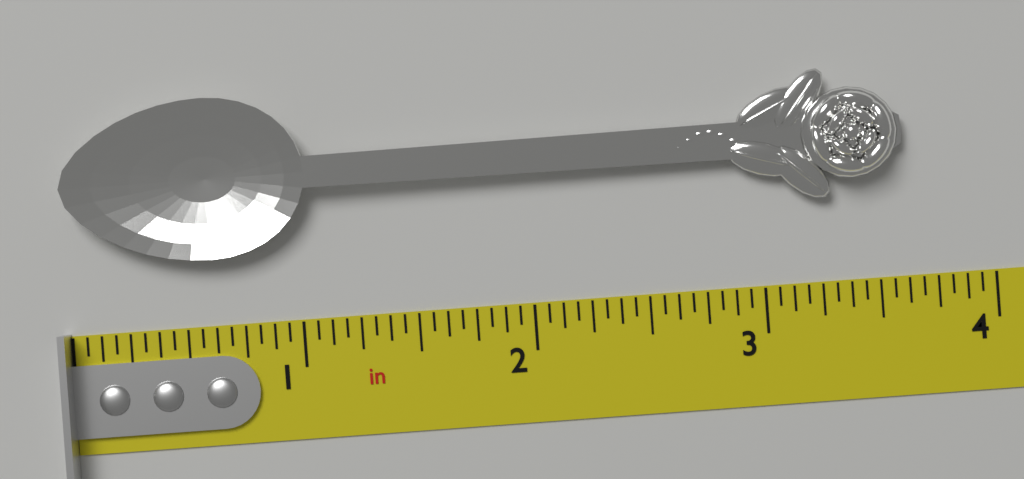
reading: 3.6250 in
